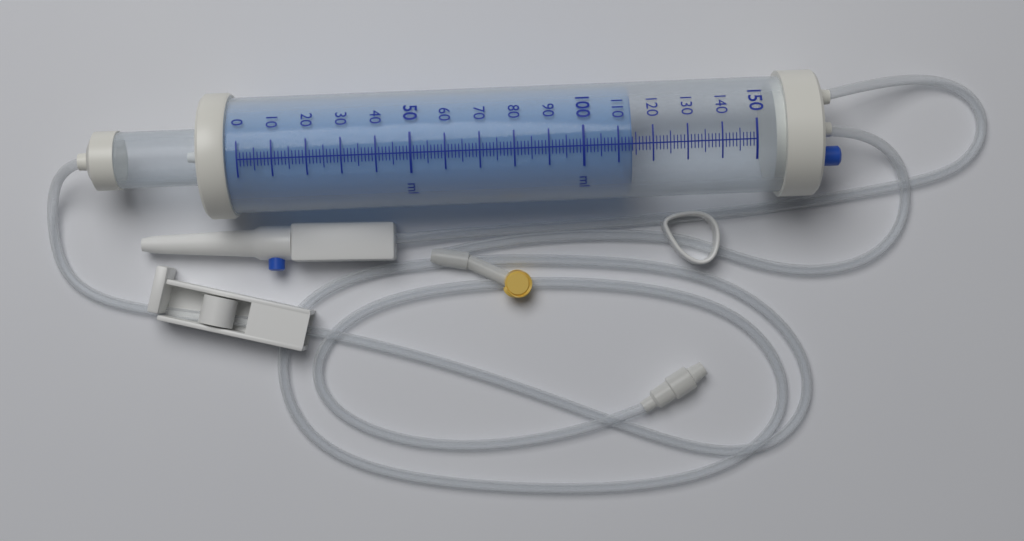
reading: 114 ml
